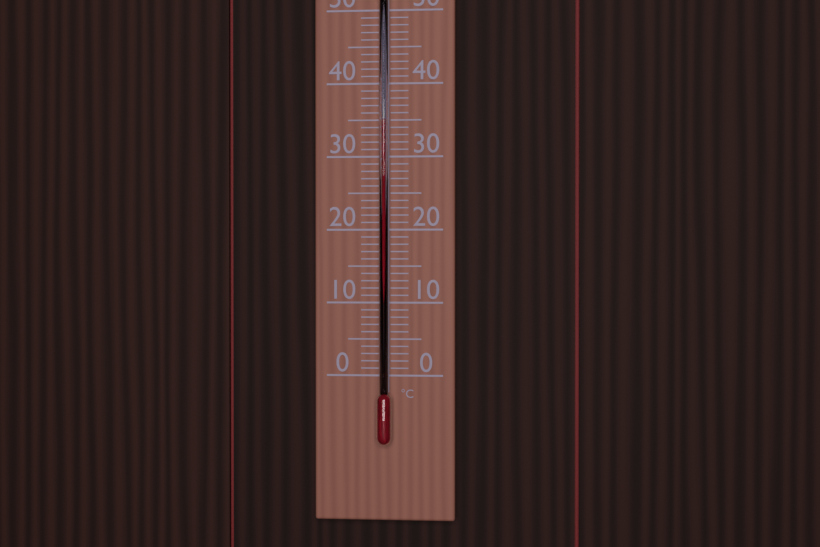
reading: 35 °C
